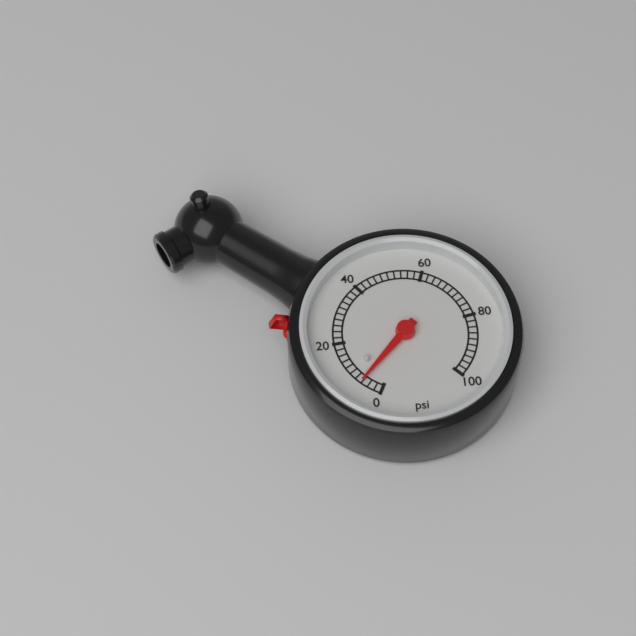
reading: 6 psi
